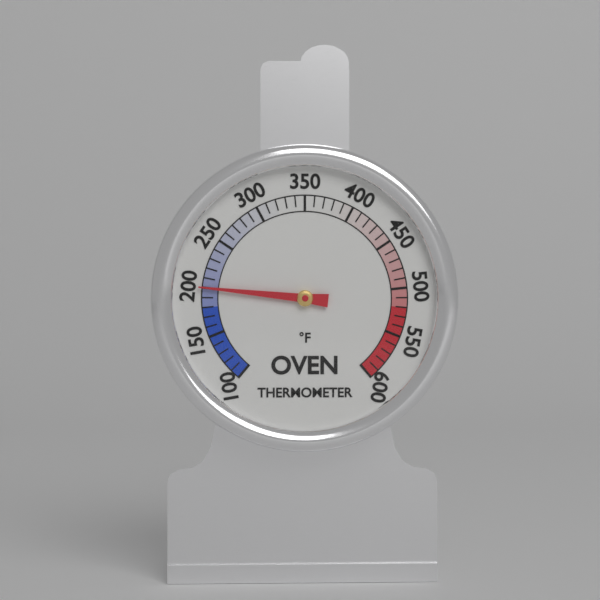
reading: 200 °F
